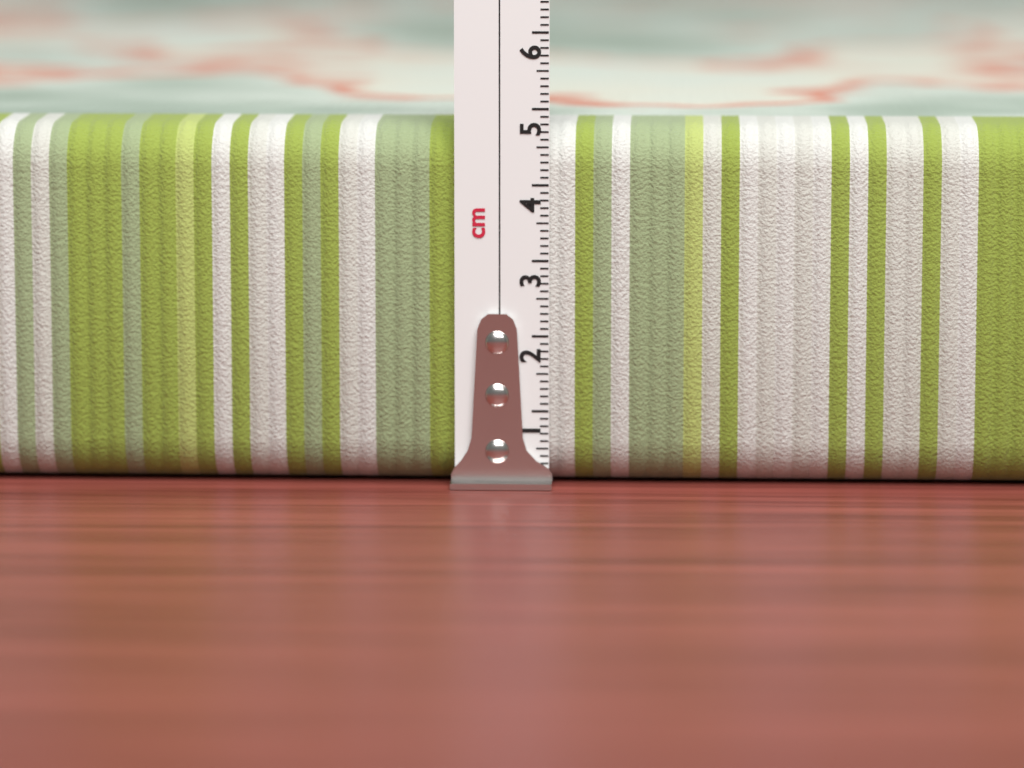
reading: 4.8 cm
